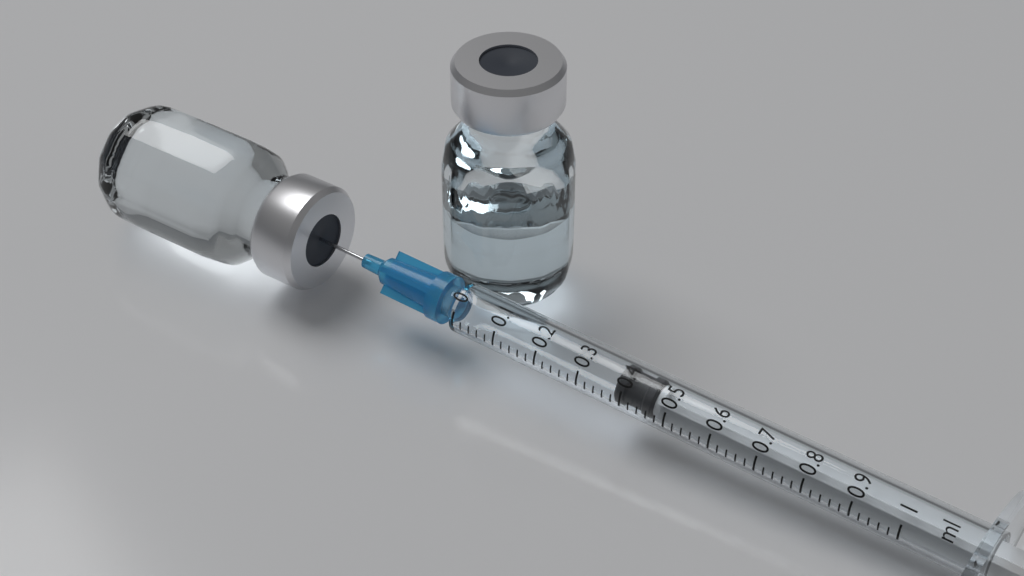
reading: 0.38 ml
